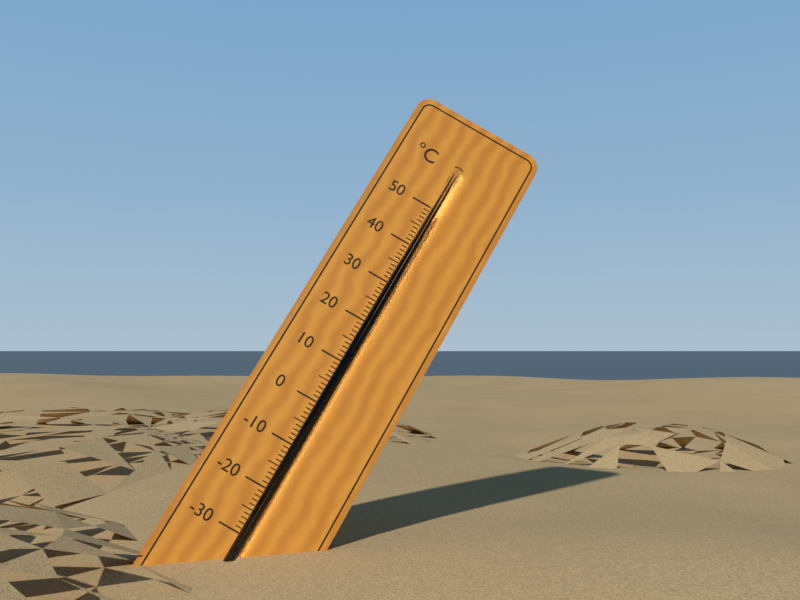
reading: 49 °C
